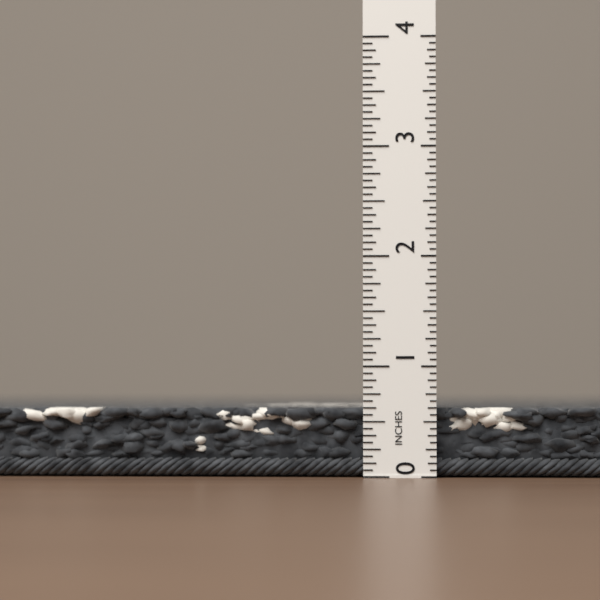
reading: 0.6250 in
